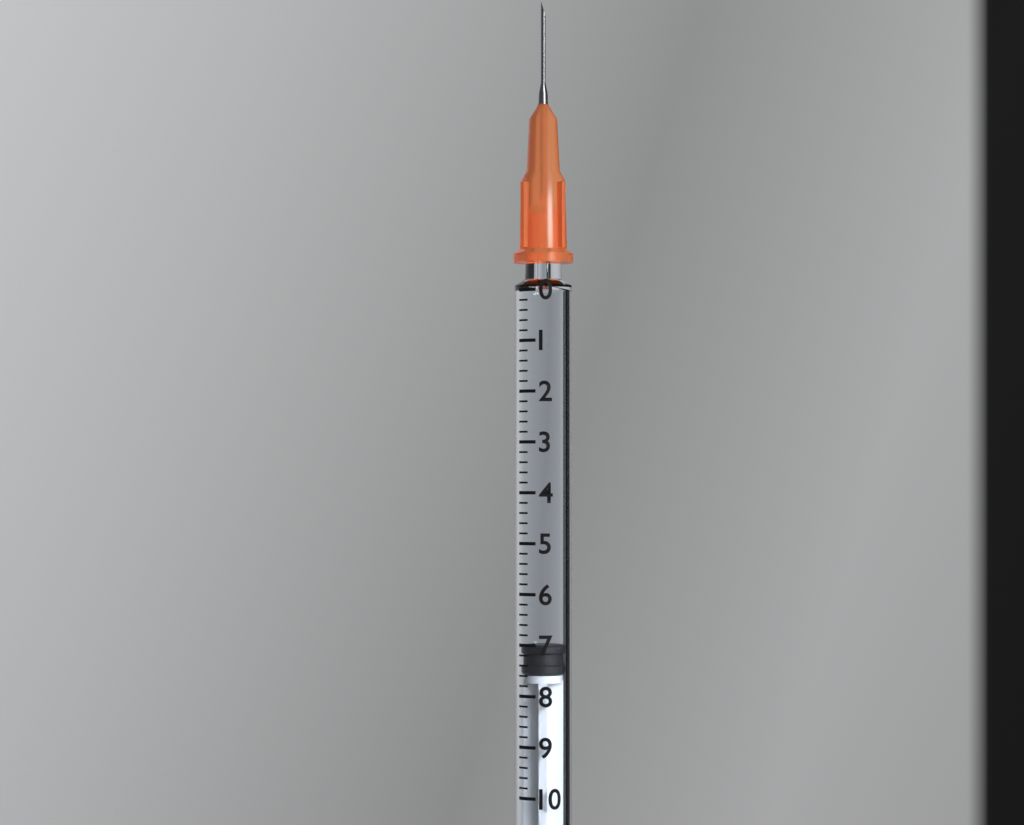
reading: 7.0 (no unit)
